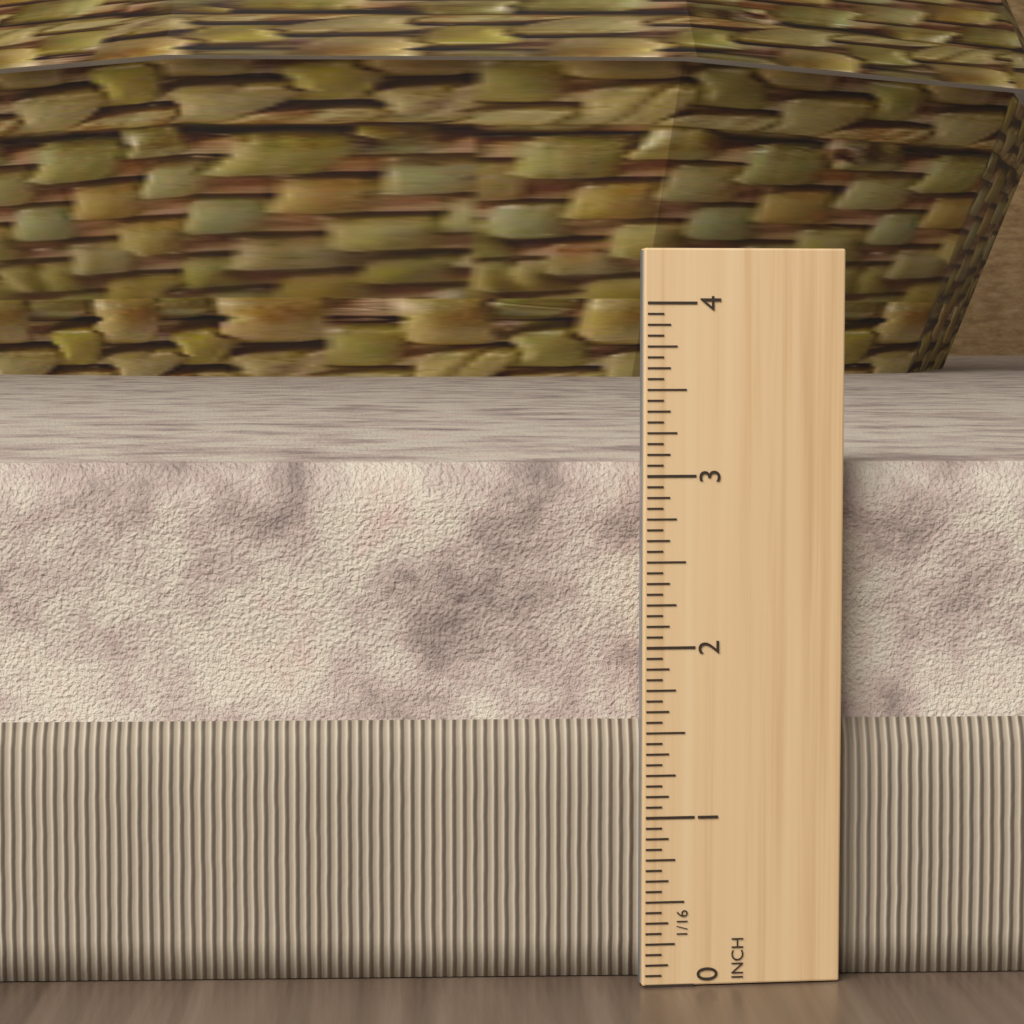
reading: 3.0625 in
